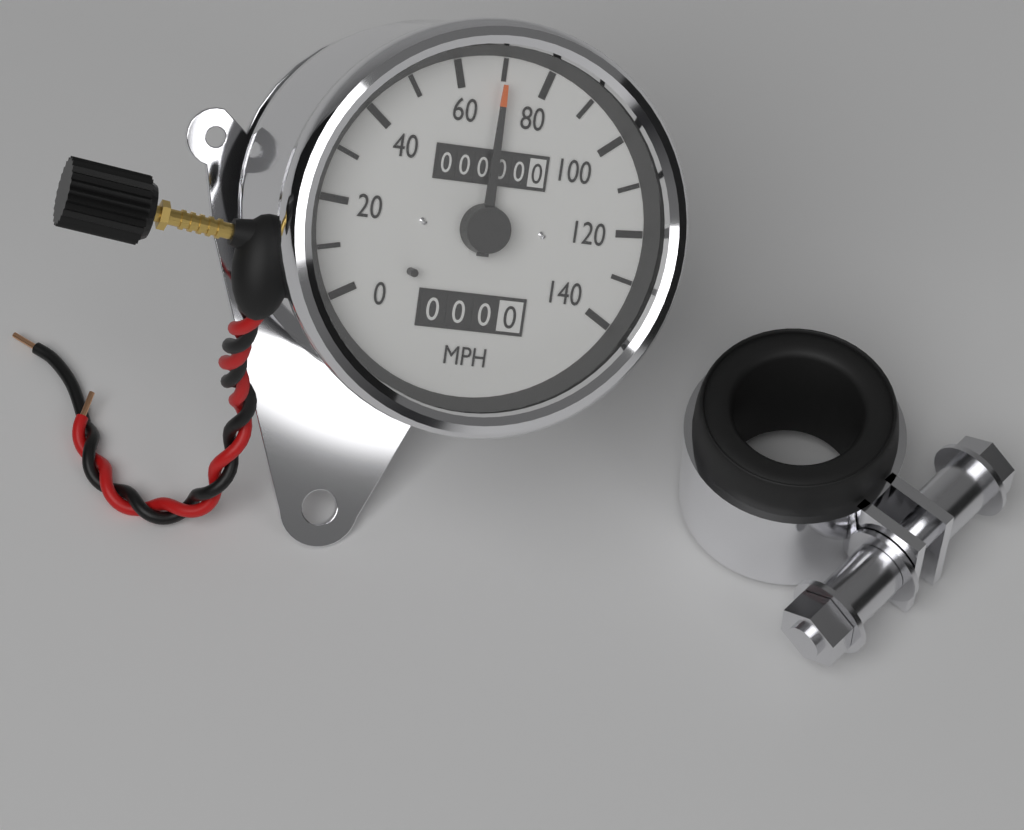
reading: 70 MPH
